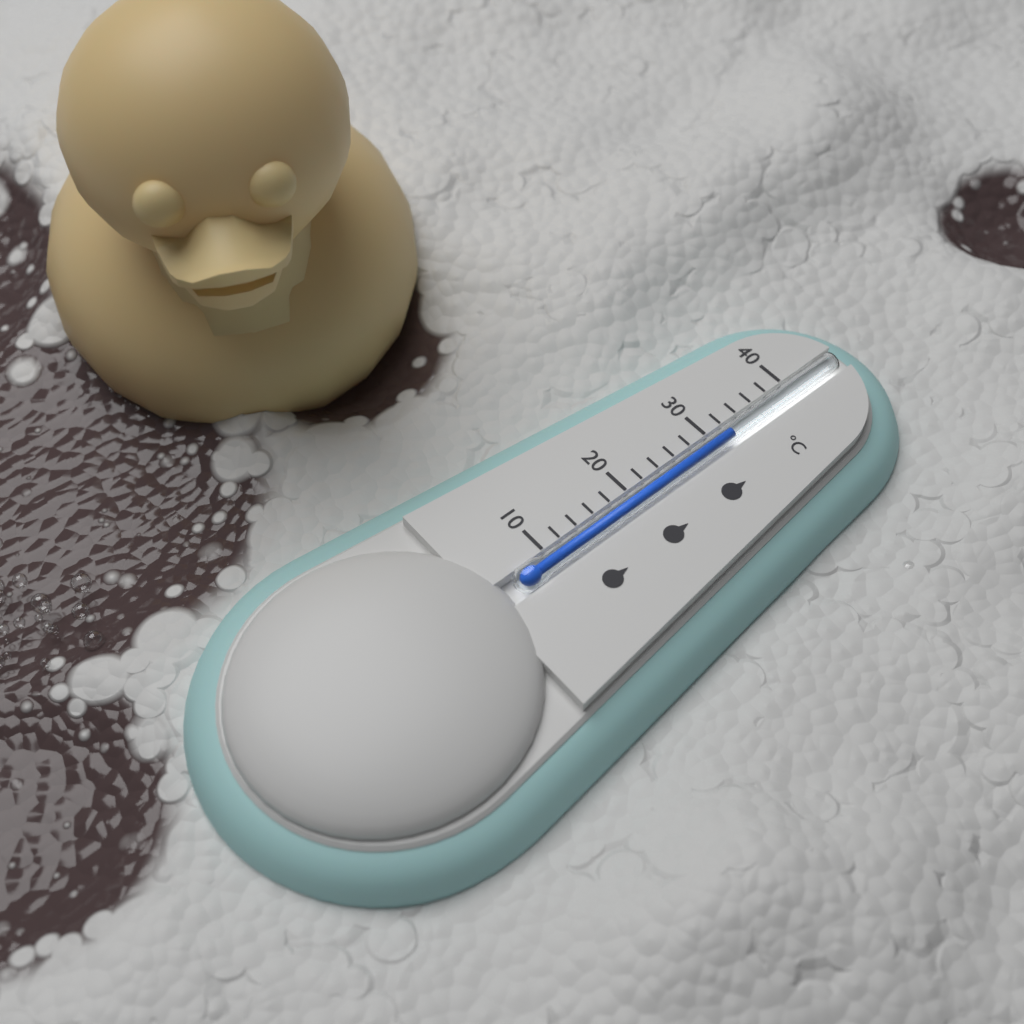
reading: 32 °C
